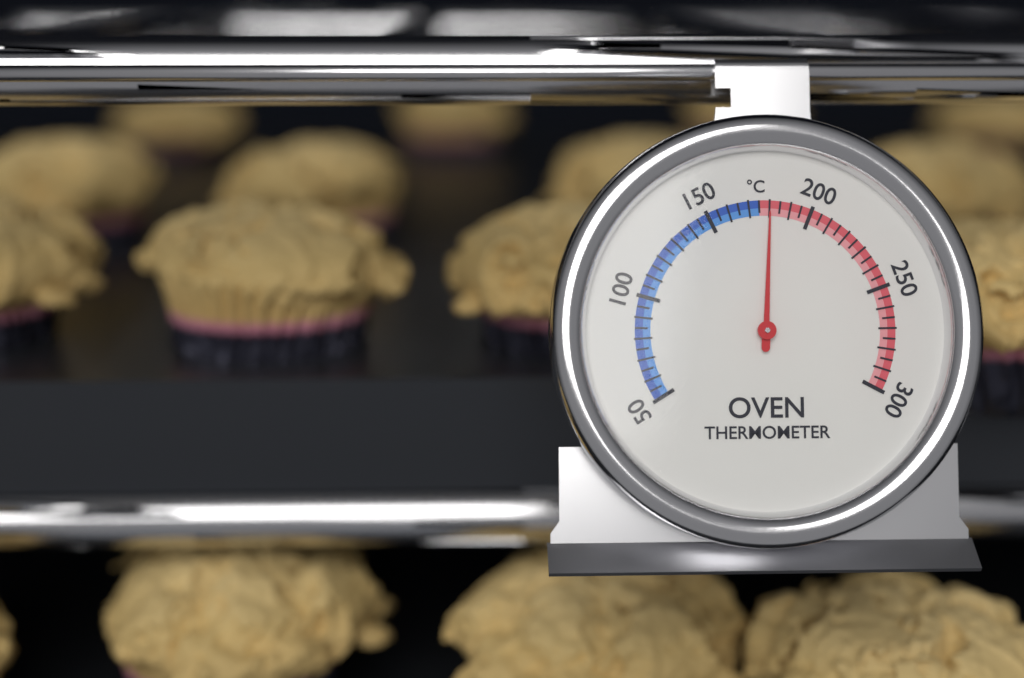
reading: 180 °C
